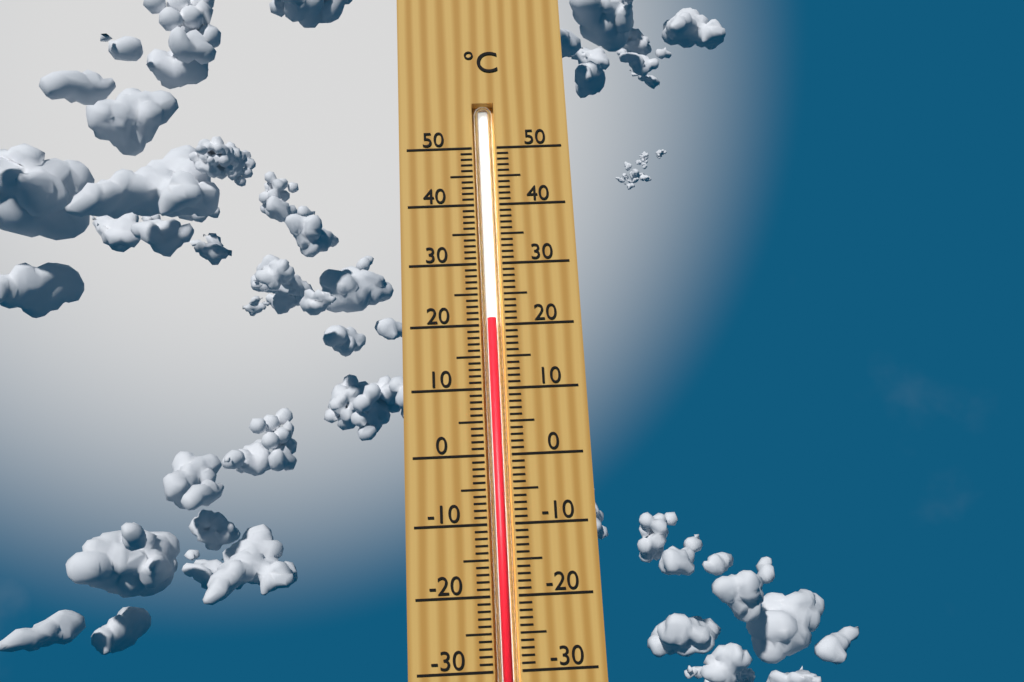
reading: 21 °C
